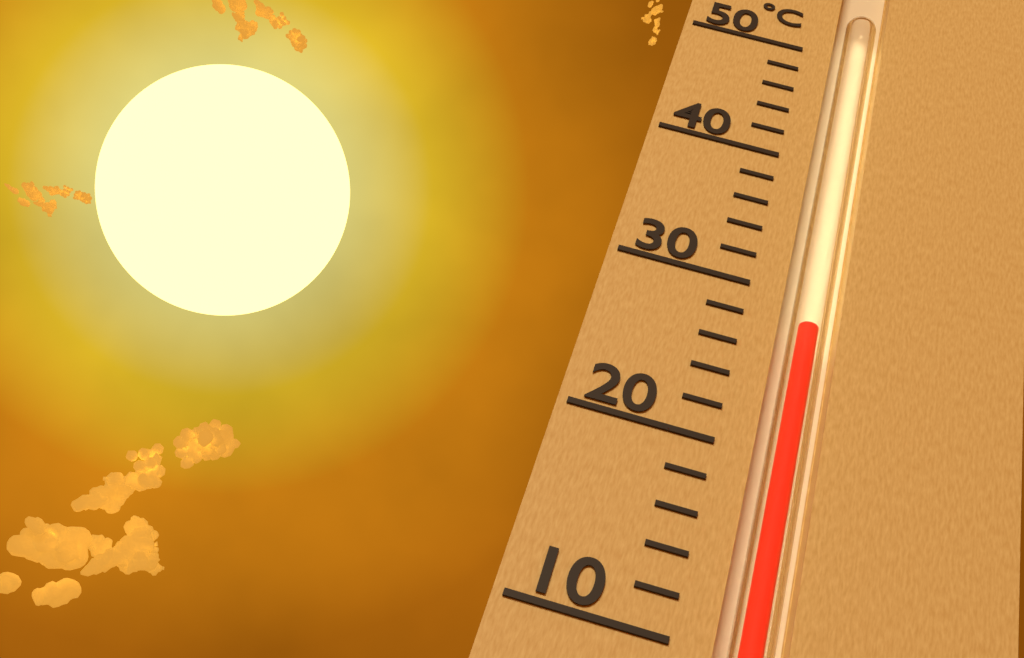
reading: 28 °C
